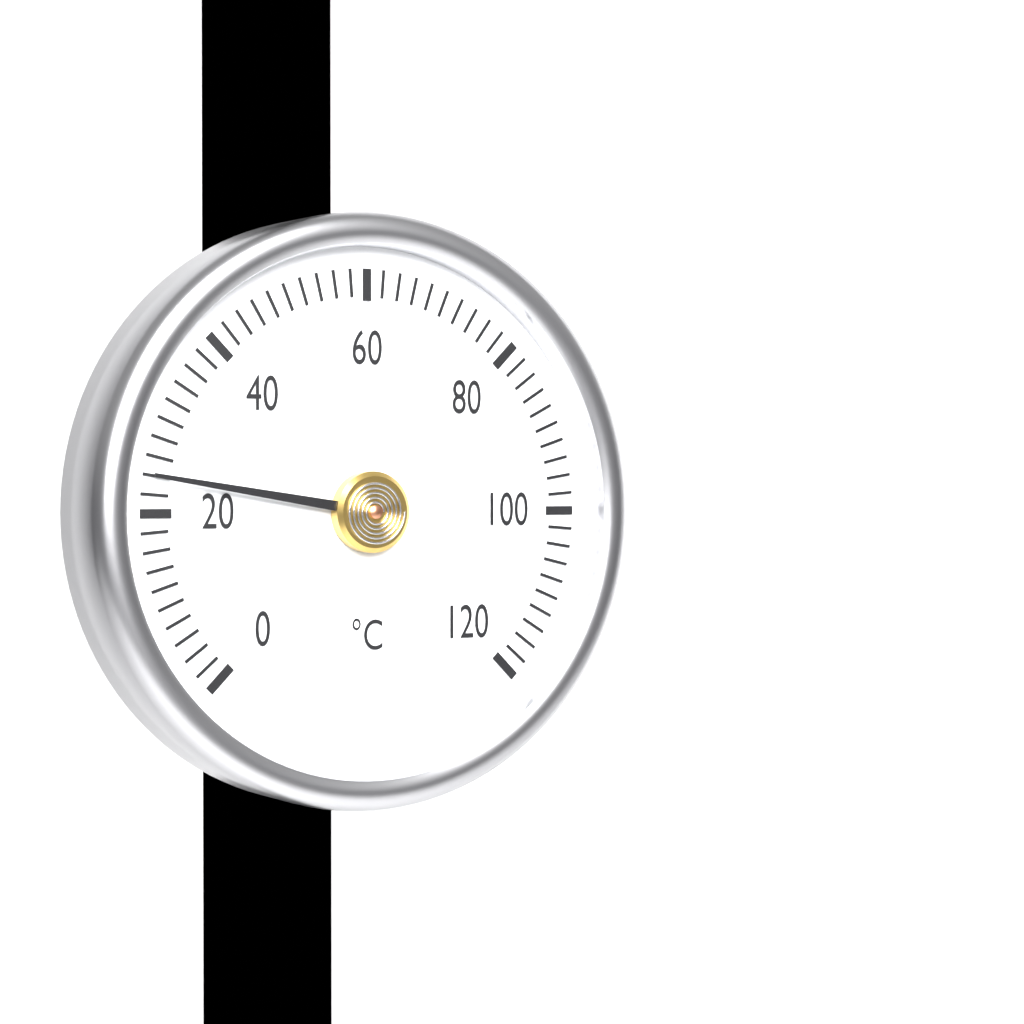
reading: 24 °C
